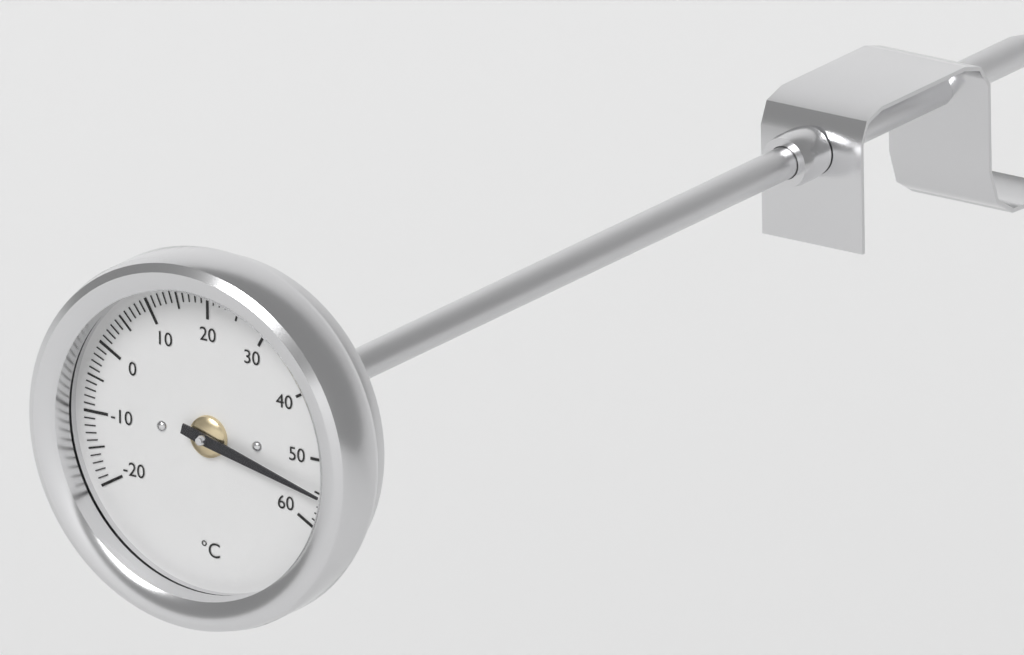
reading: 55 °C
